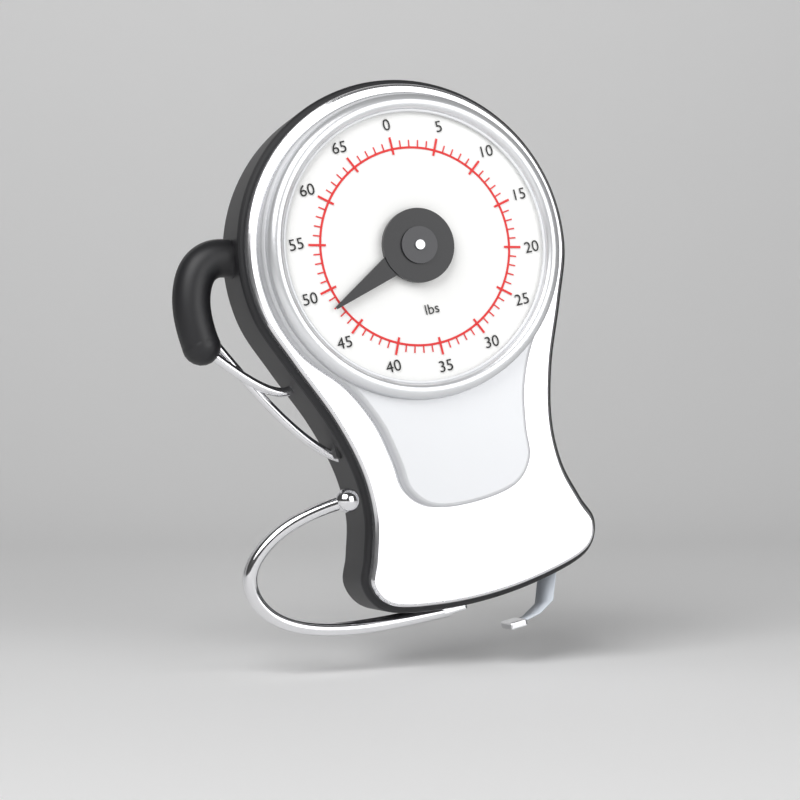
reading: 48 lbs
